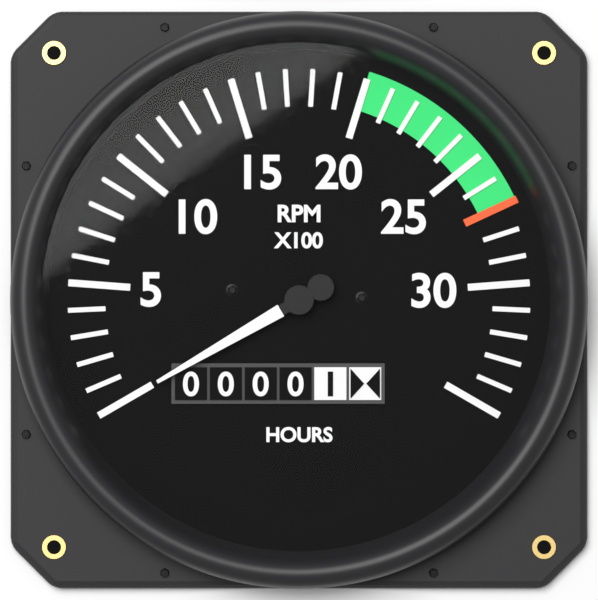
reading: 0 RPM
